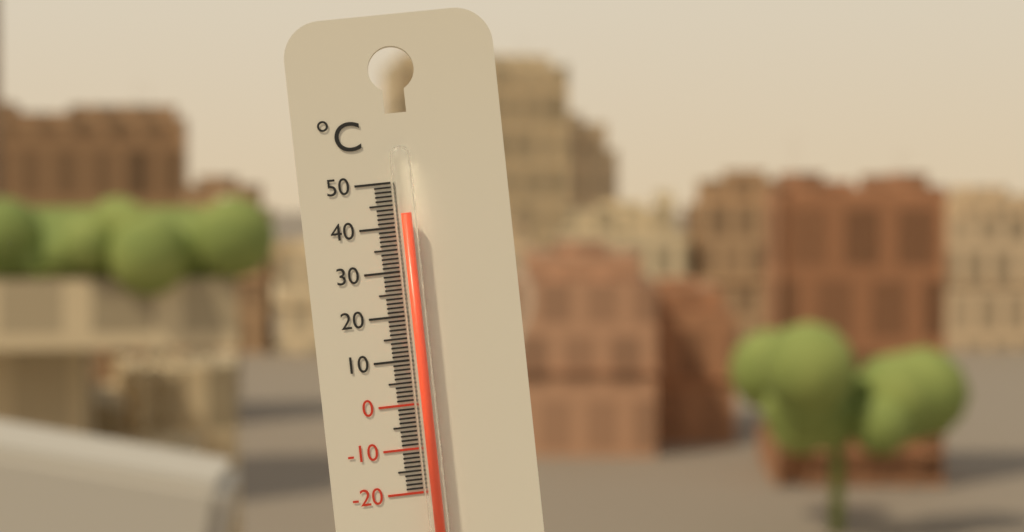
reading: 43 °C
